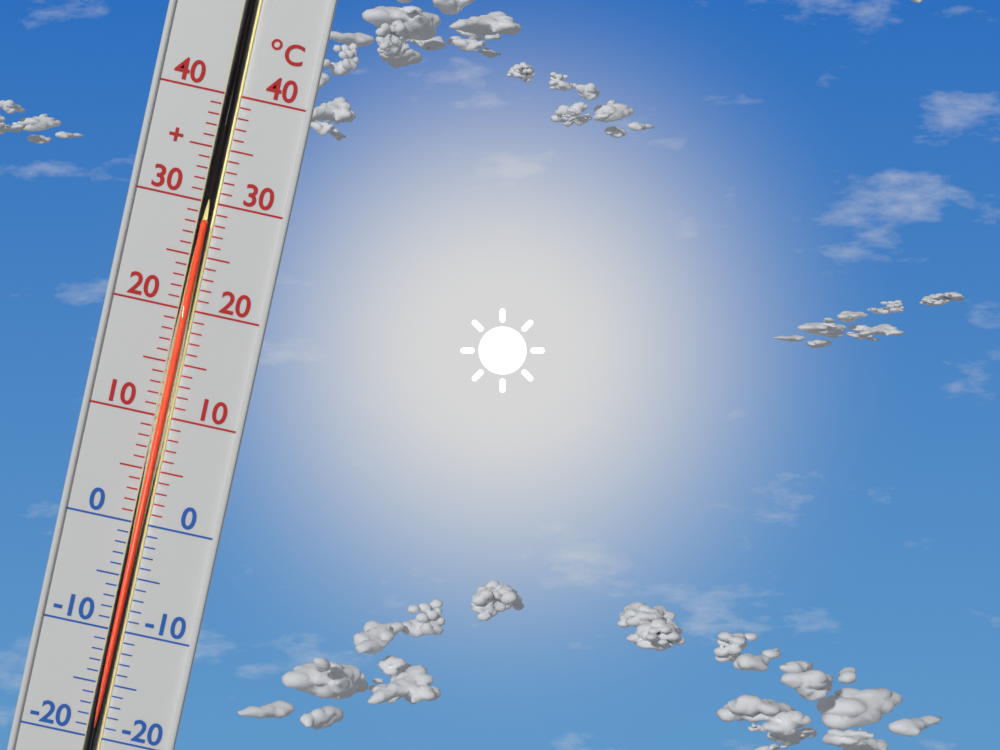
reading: 28 °C
